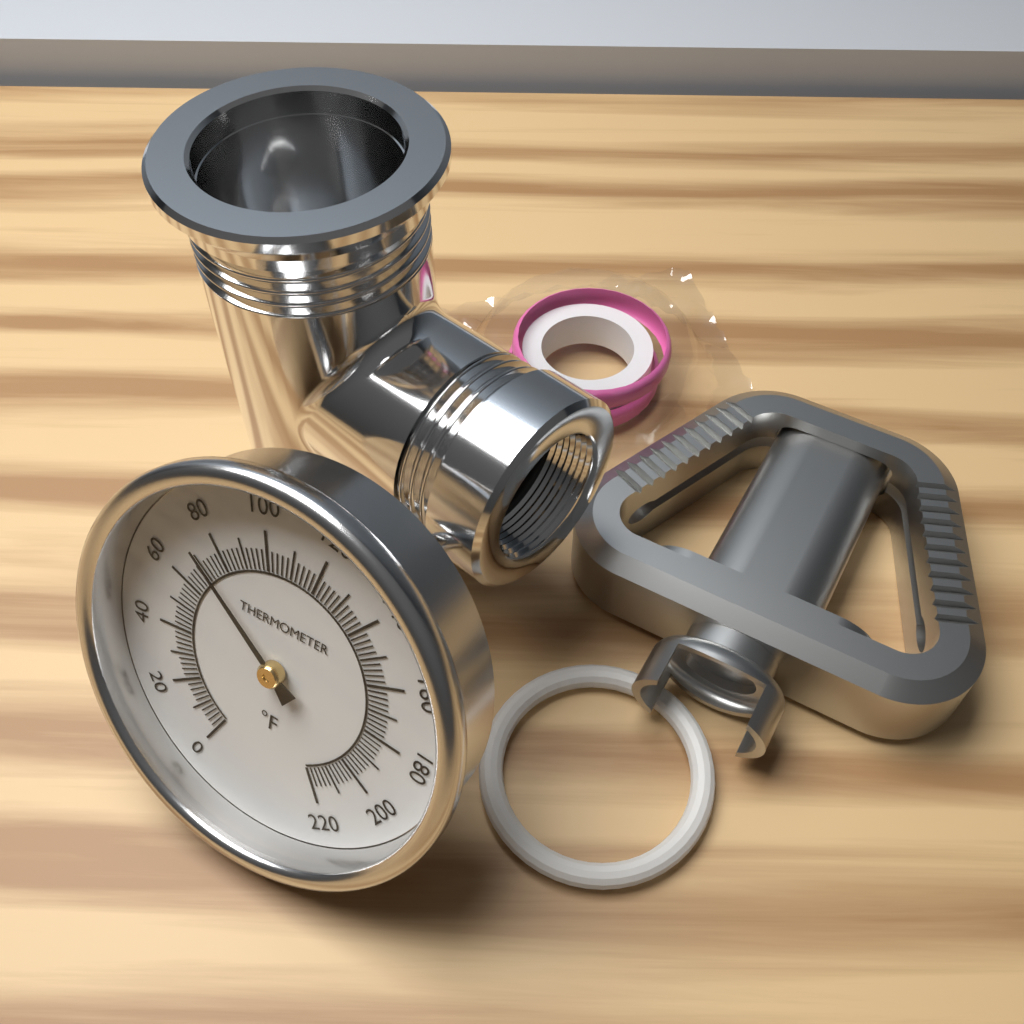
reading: 72 °F
